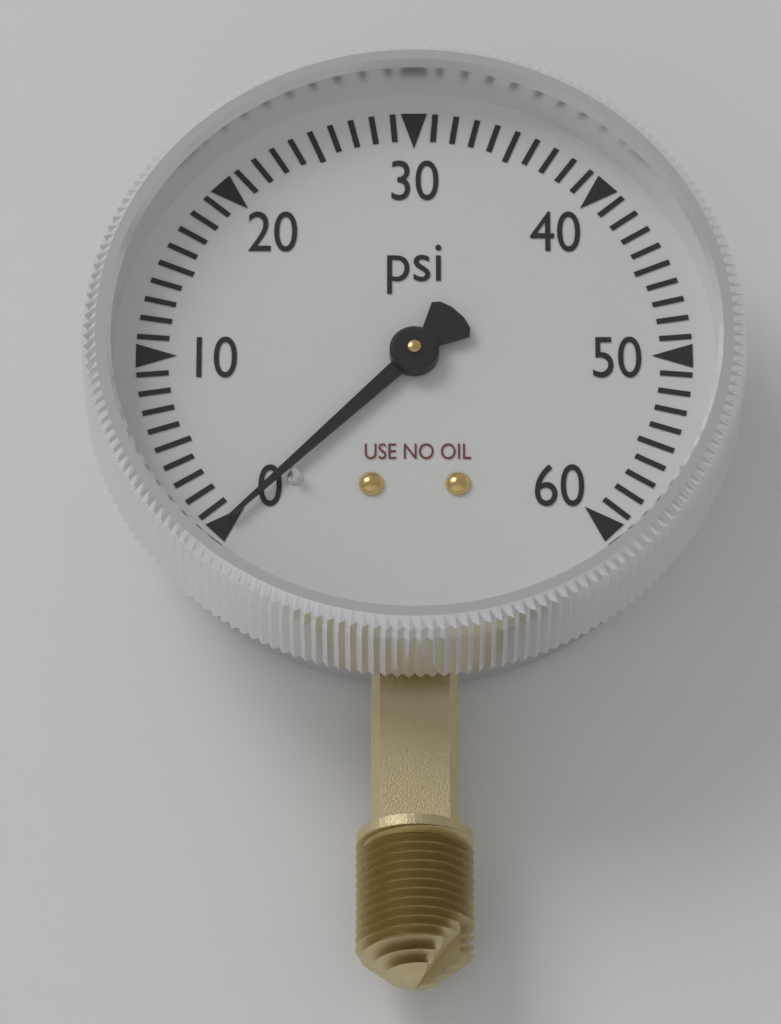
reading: 0 psi
